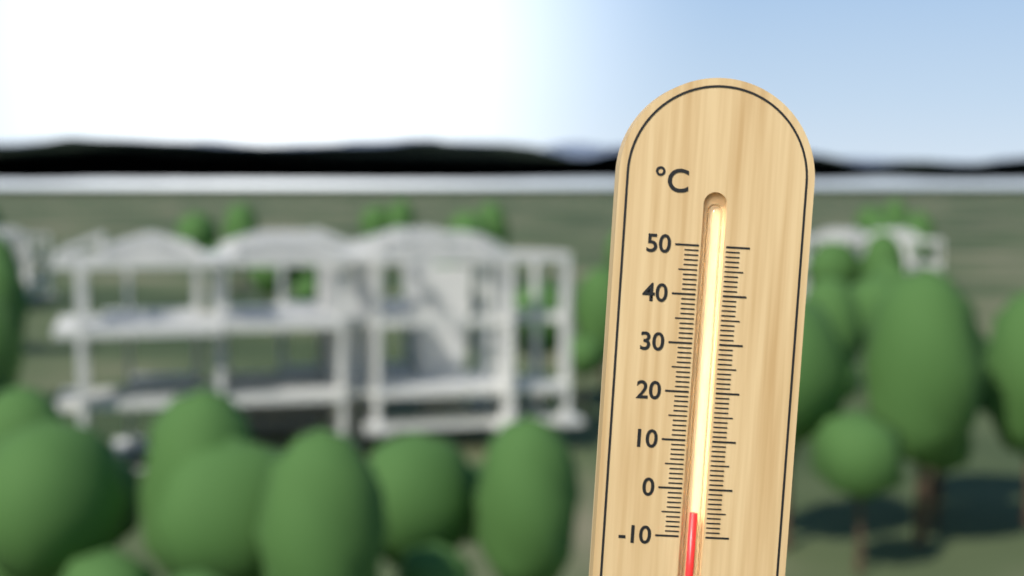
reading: -5 °C
